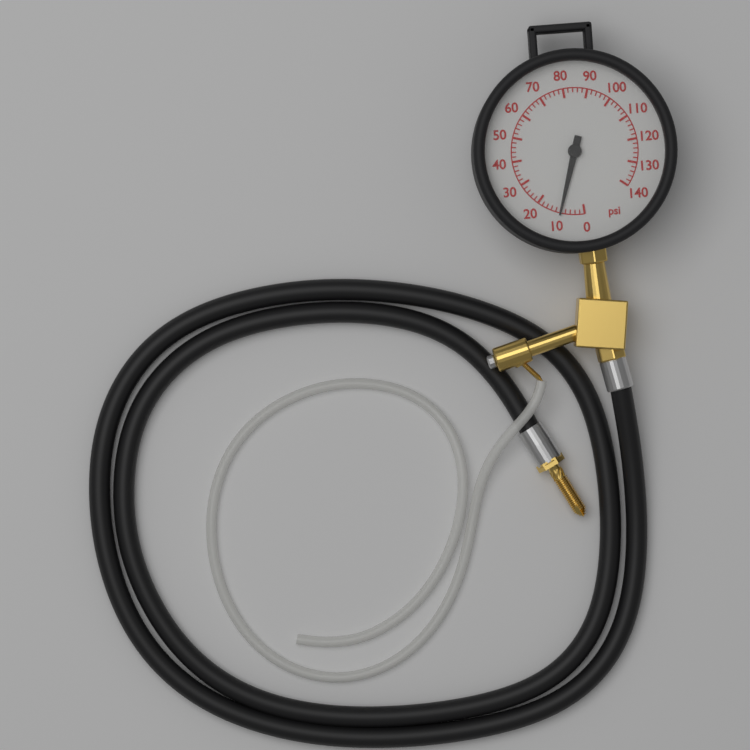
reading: 10 psi
